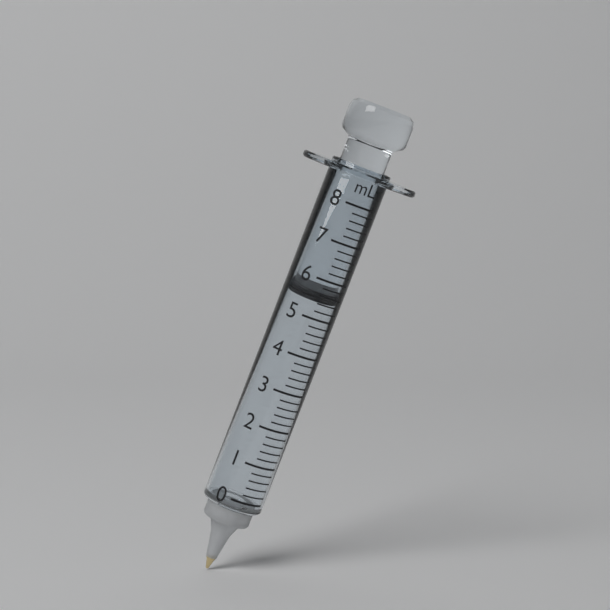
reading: 5.4 ml
